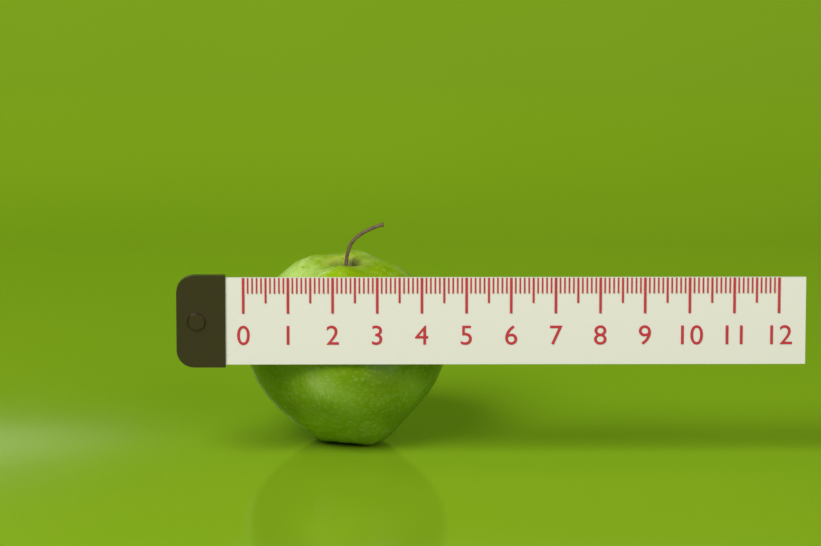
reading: 4.6 (no unit)
